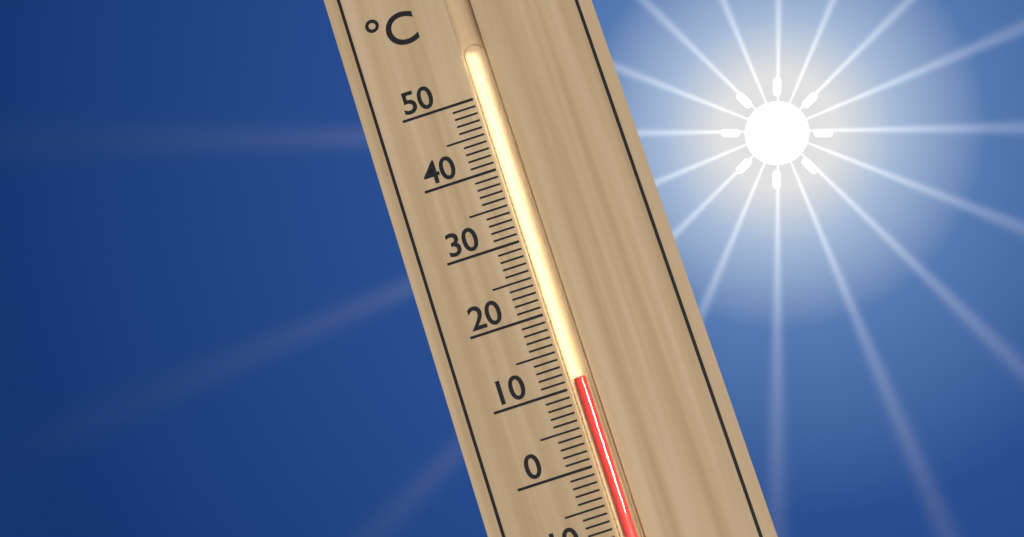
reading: 11 °C
